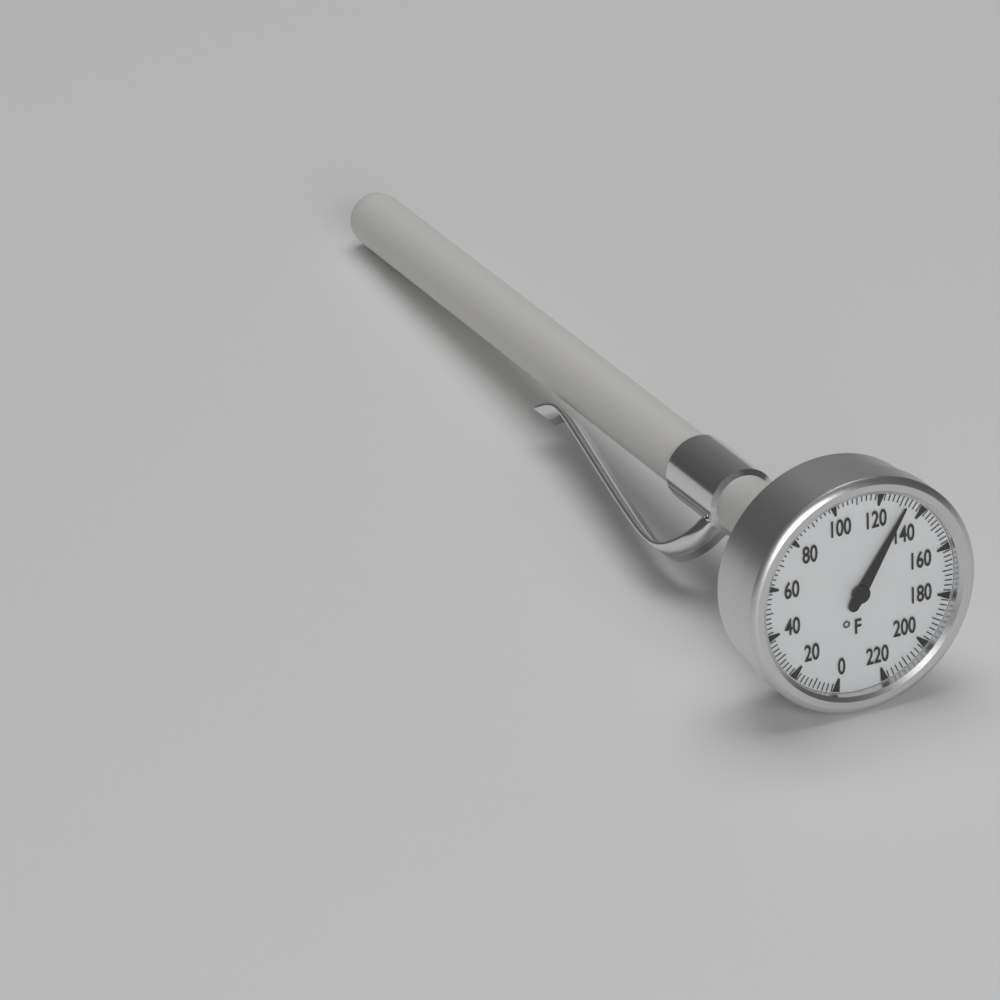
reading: 132 °F
